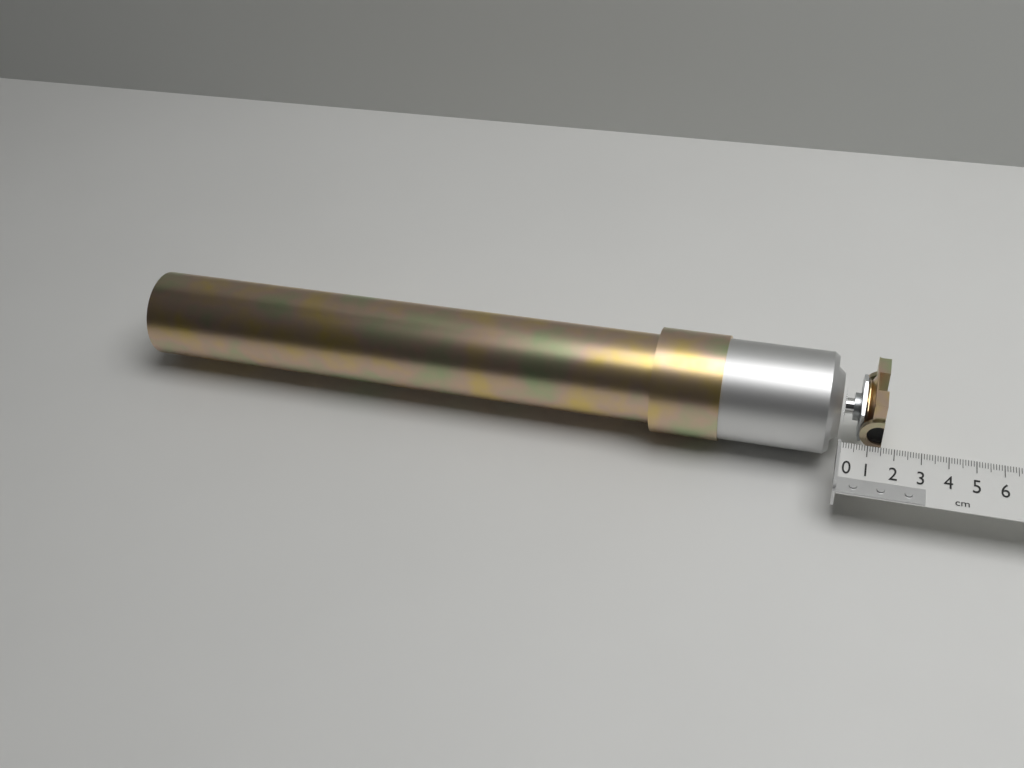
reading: 1.5 cm
